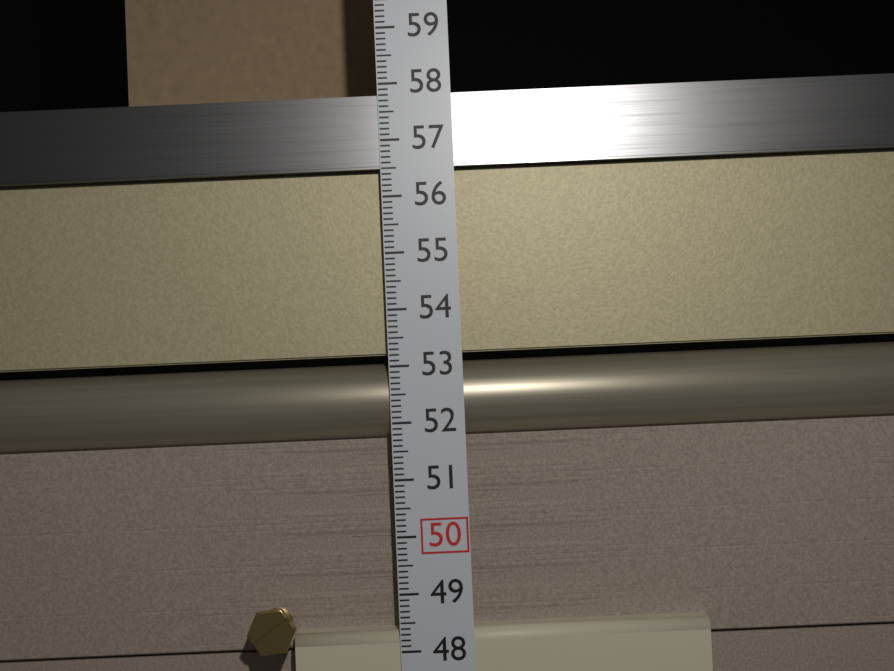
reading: 57.8 (no unit)
